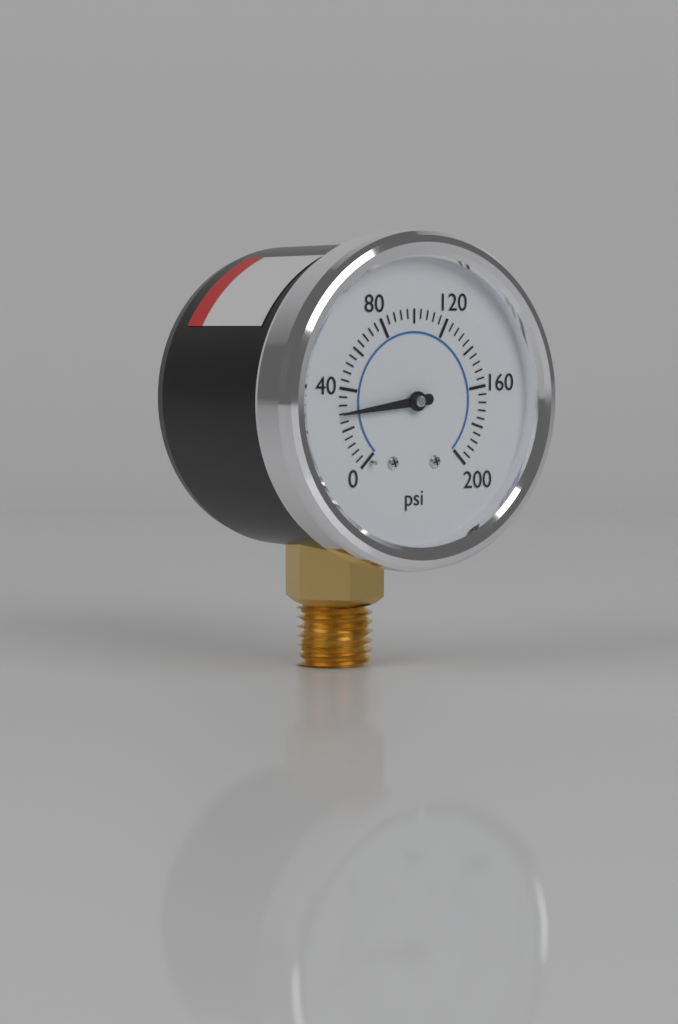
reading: 28 psi
